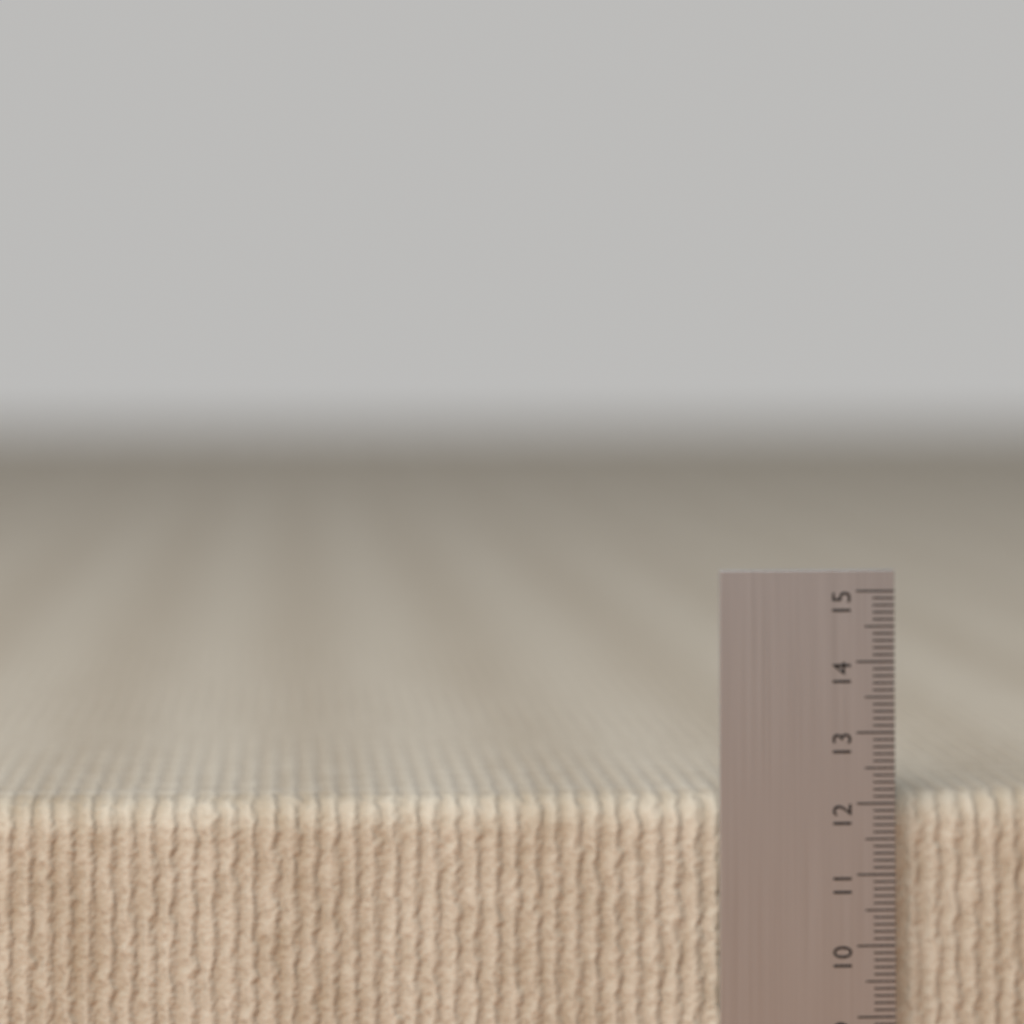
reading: 12.1 cm
